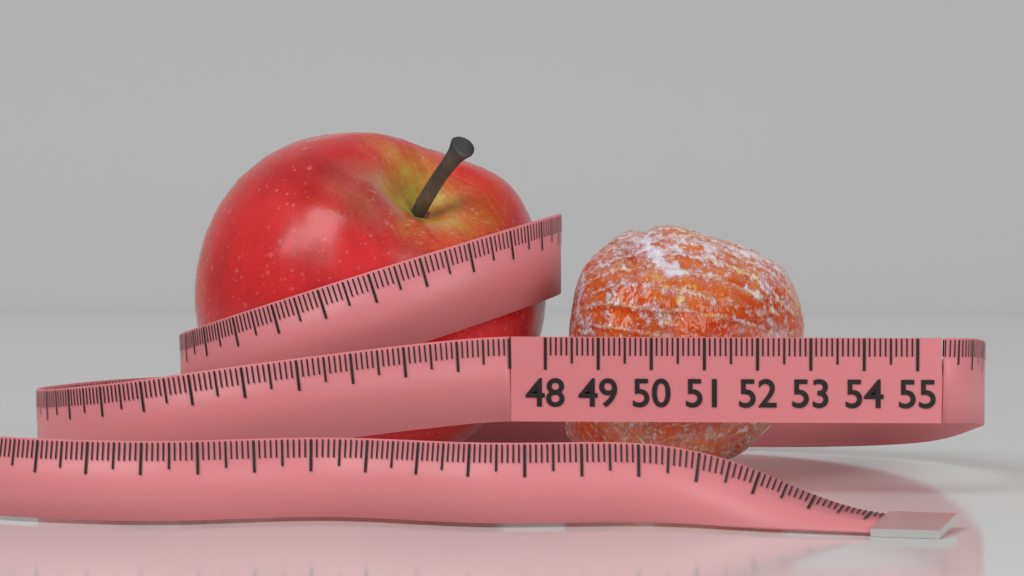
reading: 52.8 (no unit)
